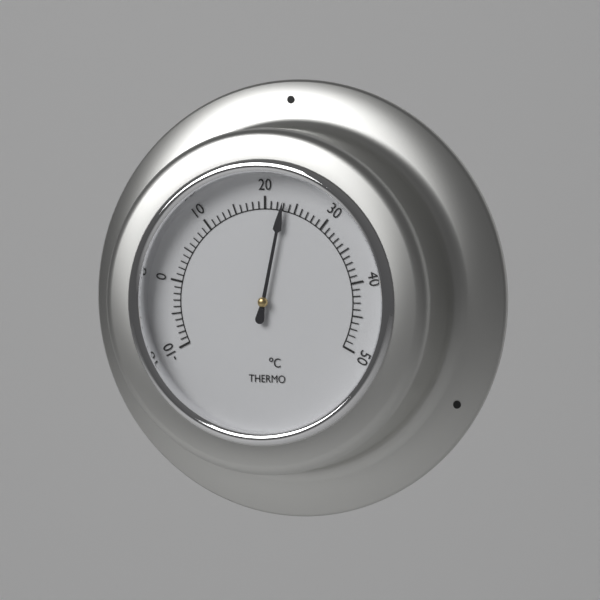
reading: 23 °C
